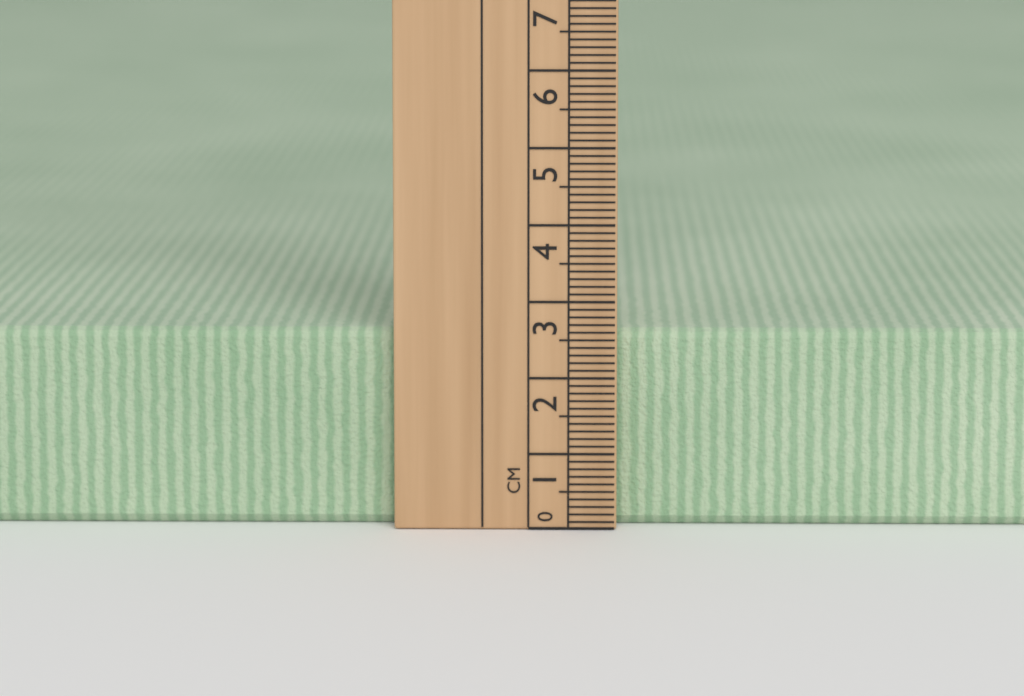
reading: 2.6 cm
